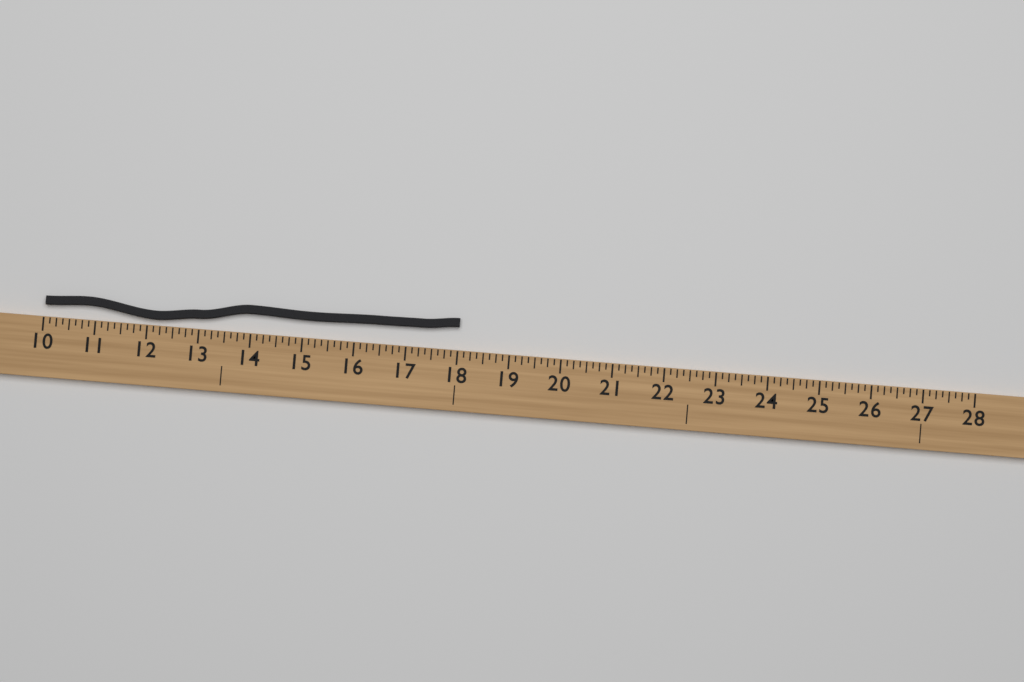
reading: 18.000 (no unit)
